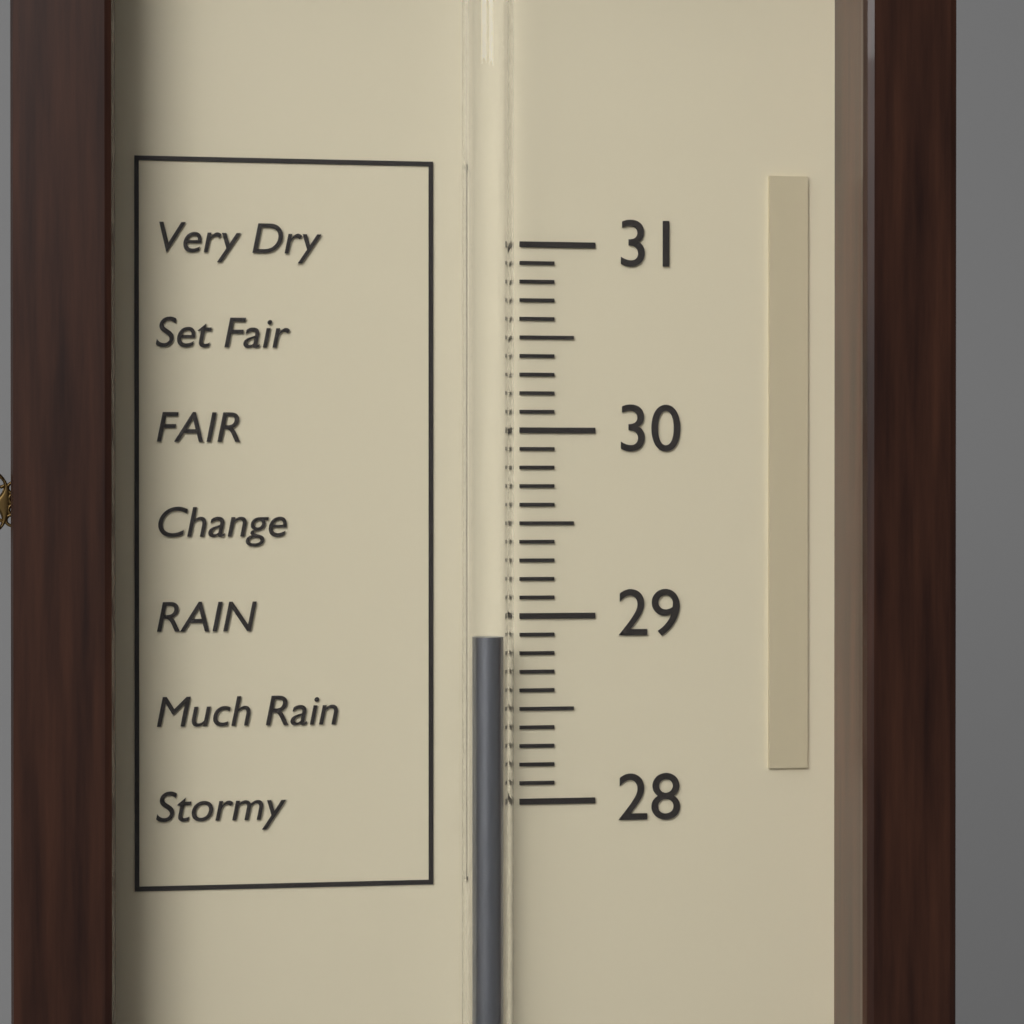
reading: 28.9 (no unit)
